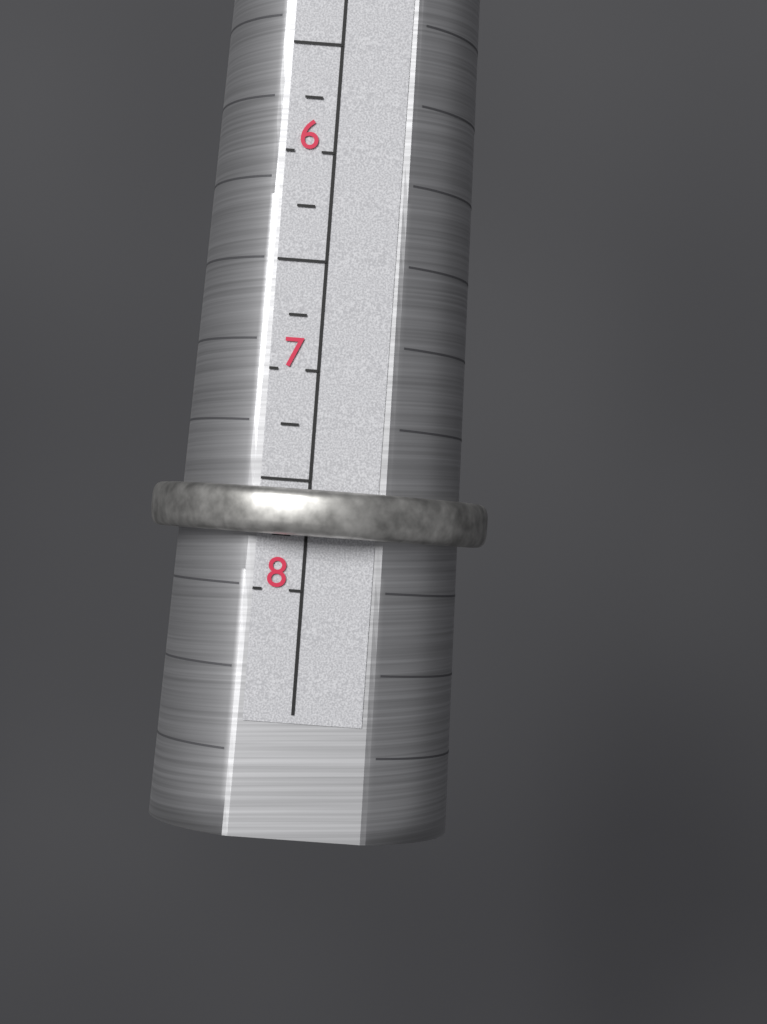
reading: 7.75 (no unit)
